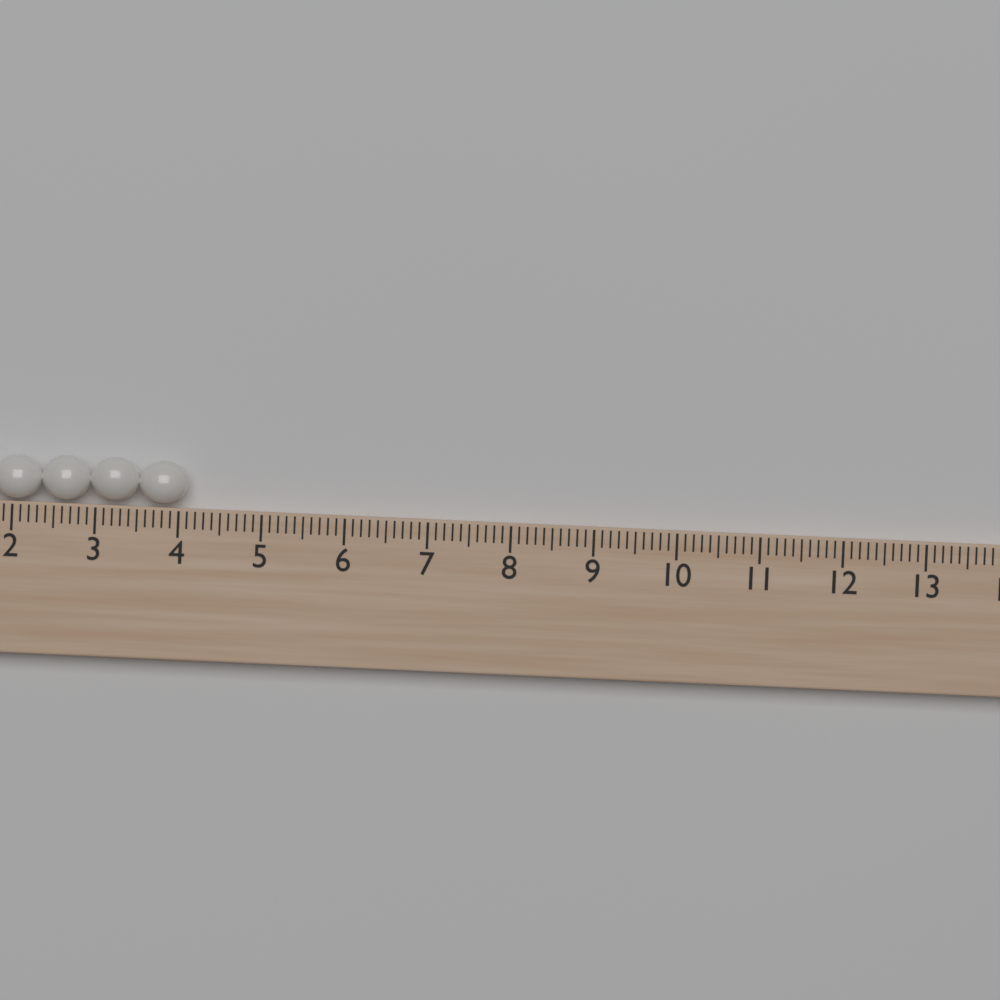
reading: 4.1 (no unit)
